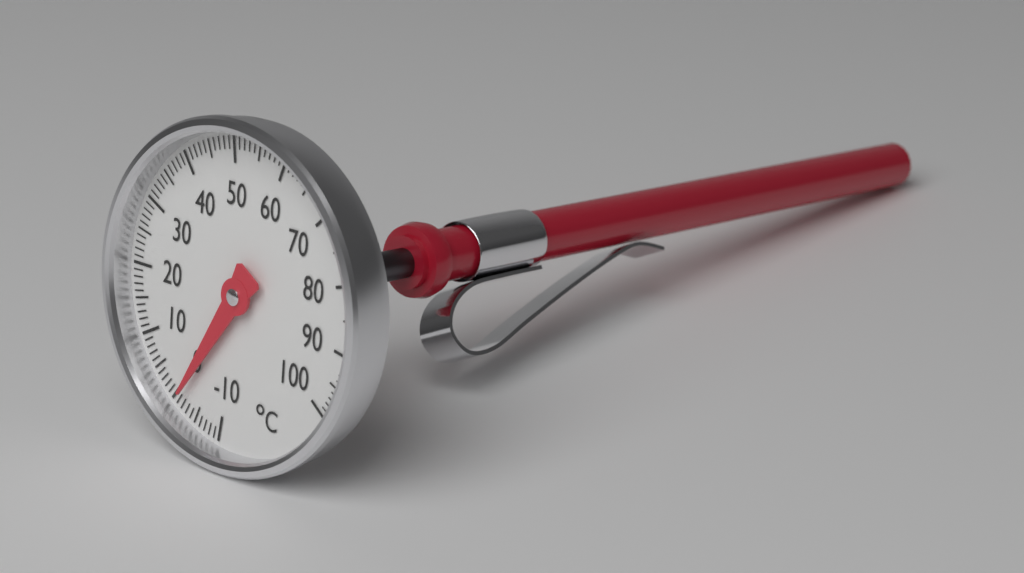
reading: -1 °C
